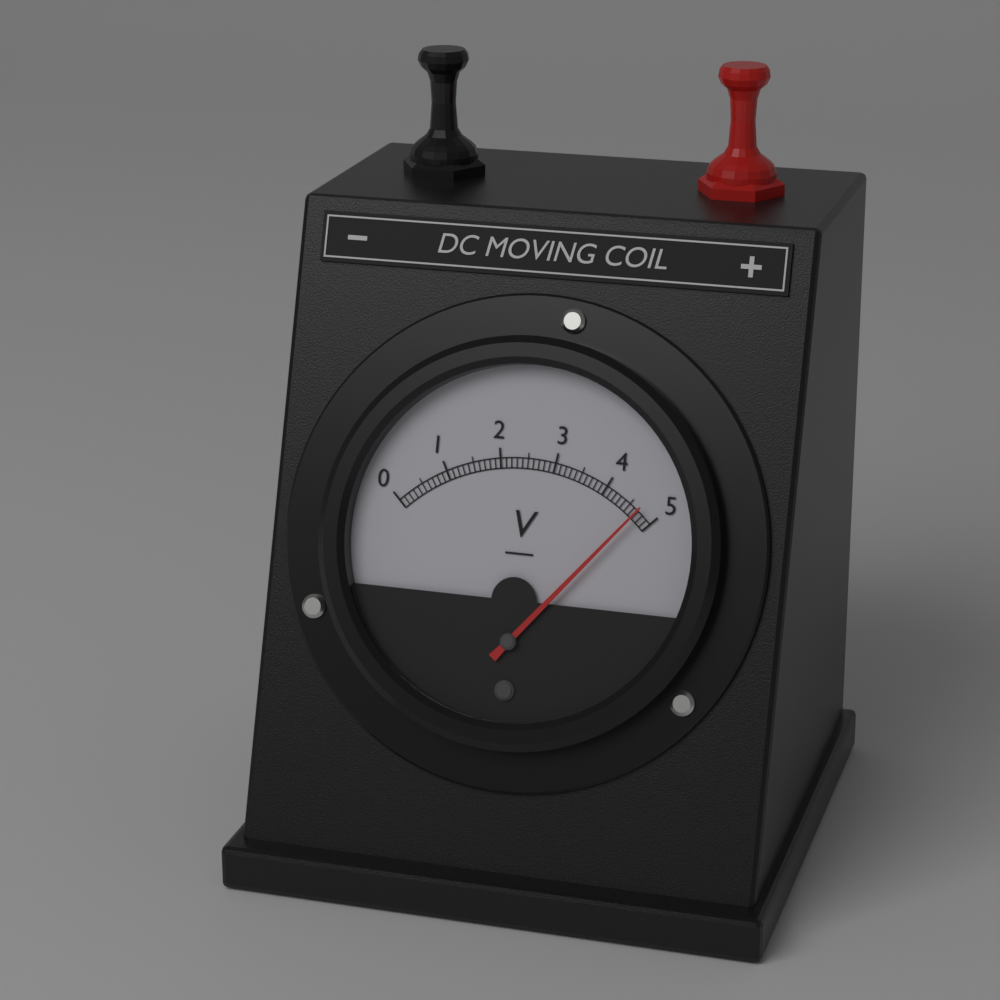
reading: 4.7 V
